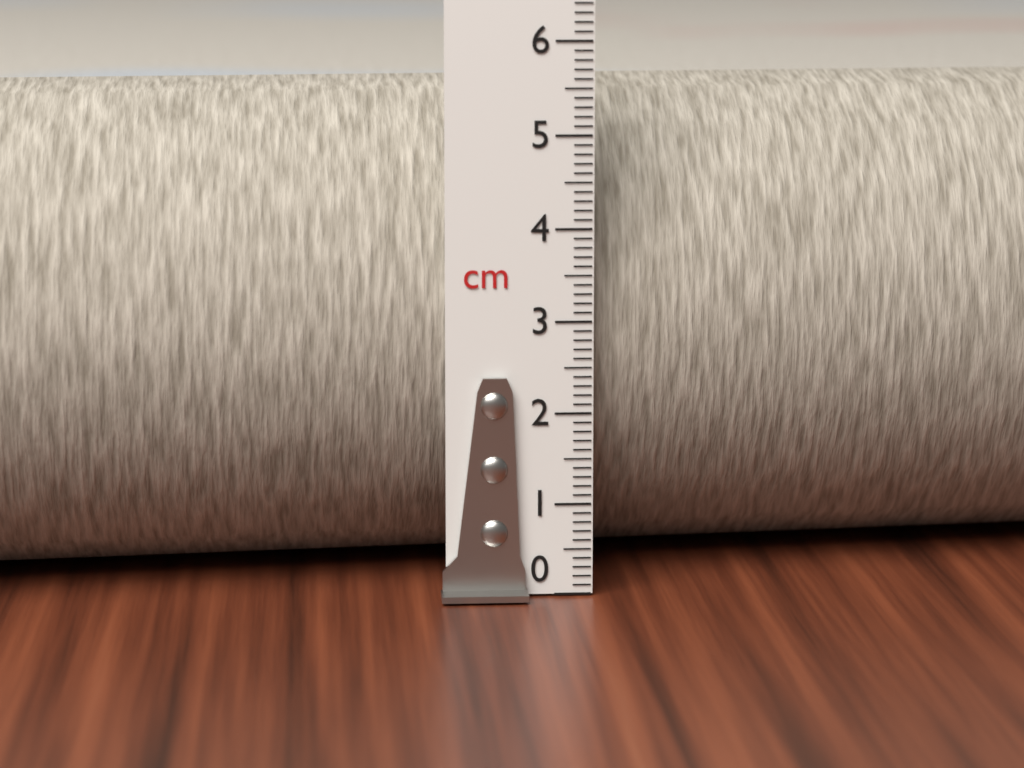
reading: 5.5 cm
